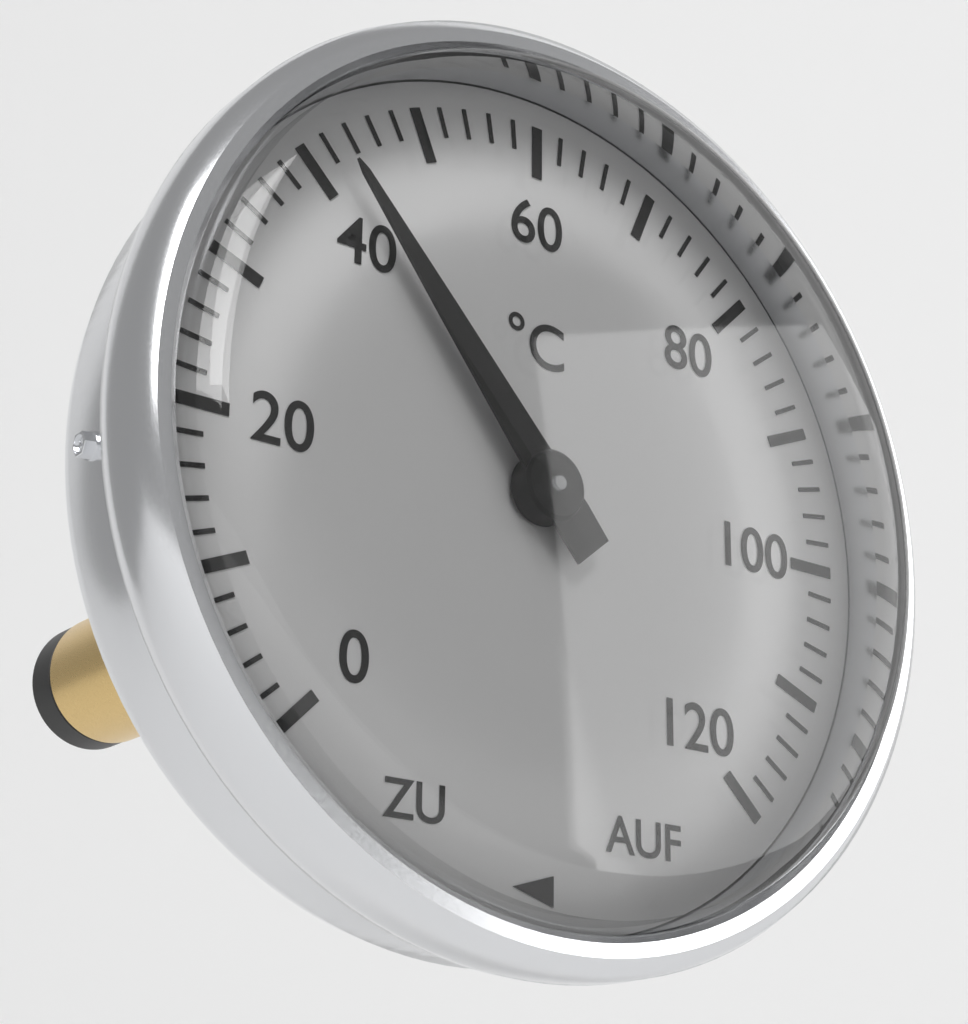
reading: 42 °C
